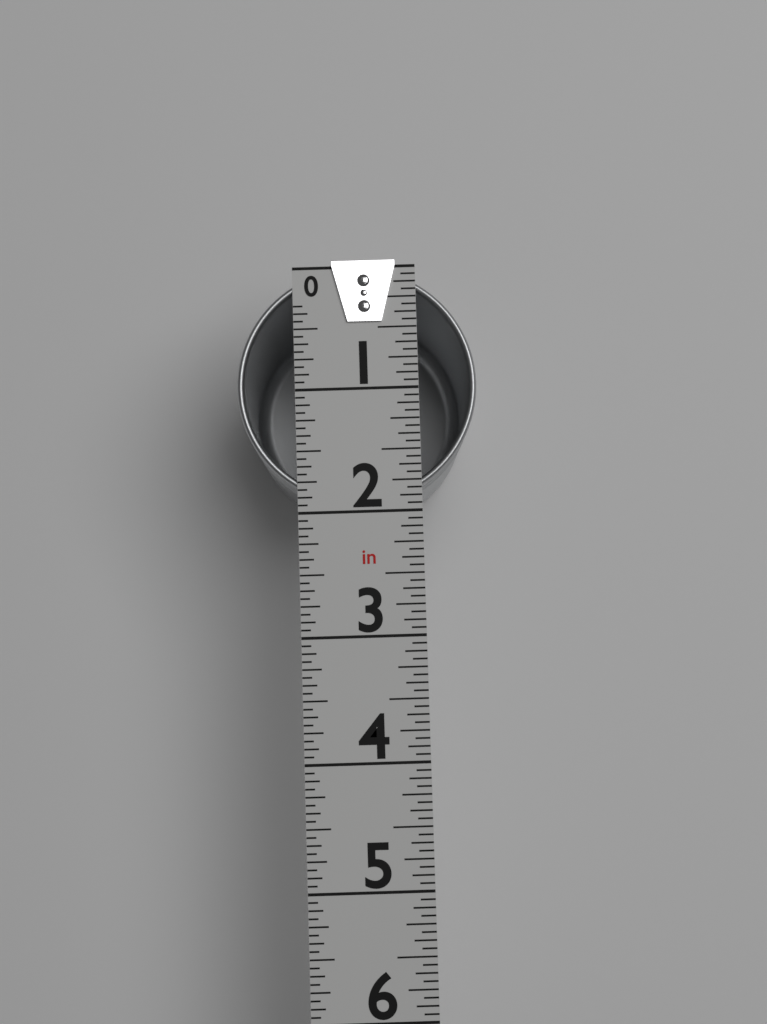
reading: 1.9375 in
